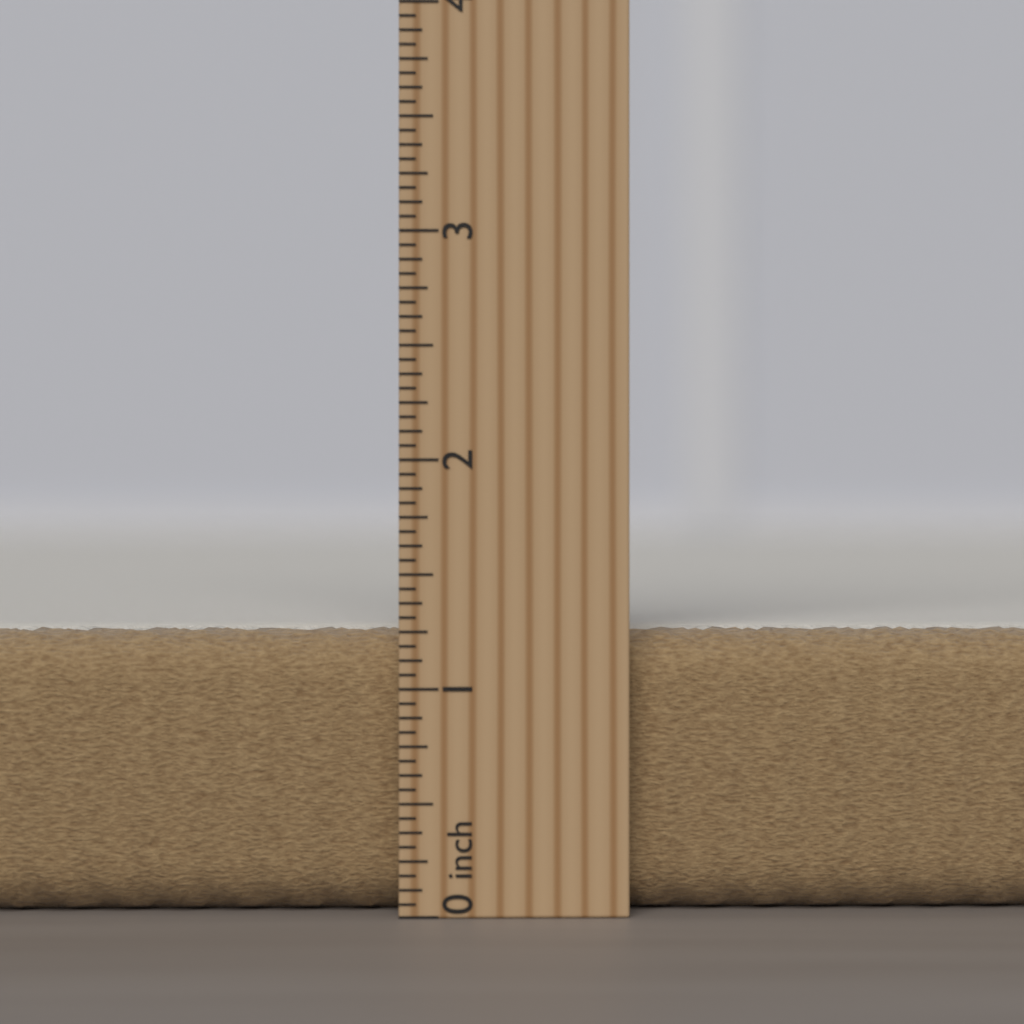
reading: 1.2500 inch
